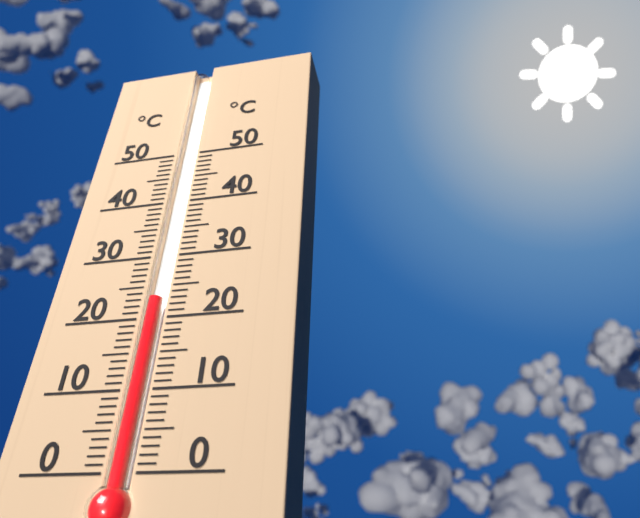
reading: 23 °C
